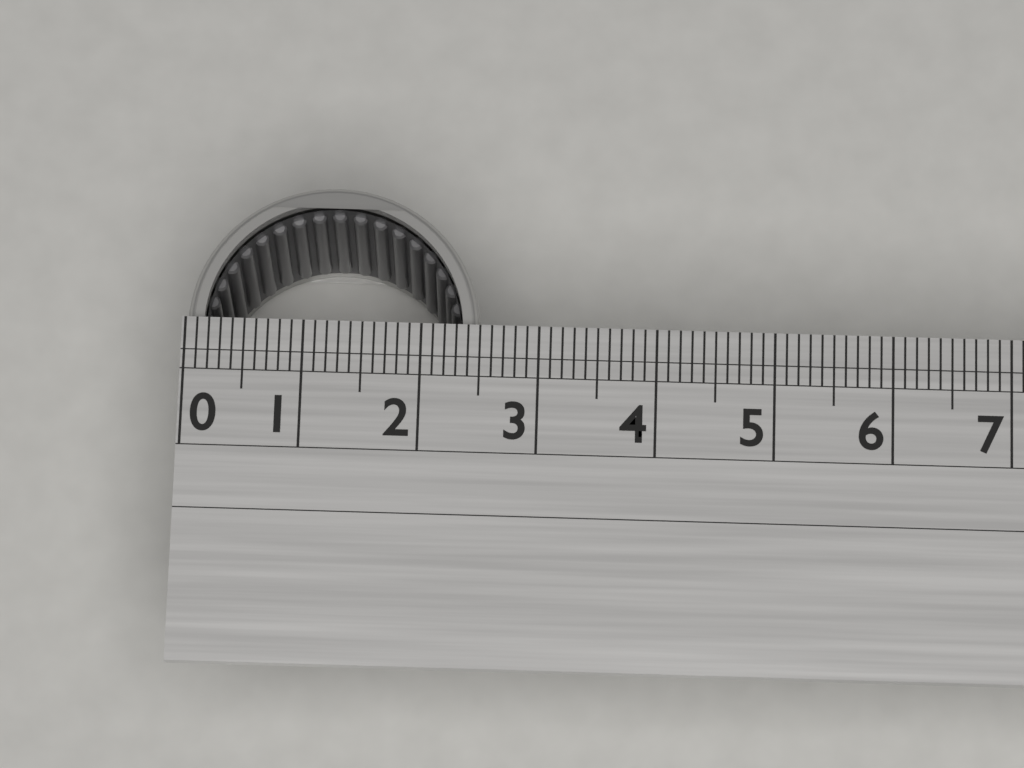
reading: 2.5 (no unit)
